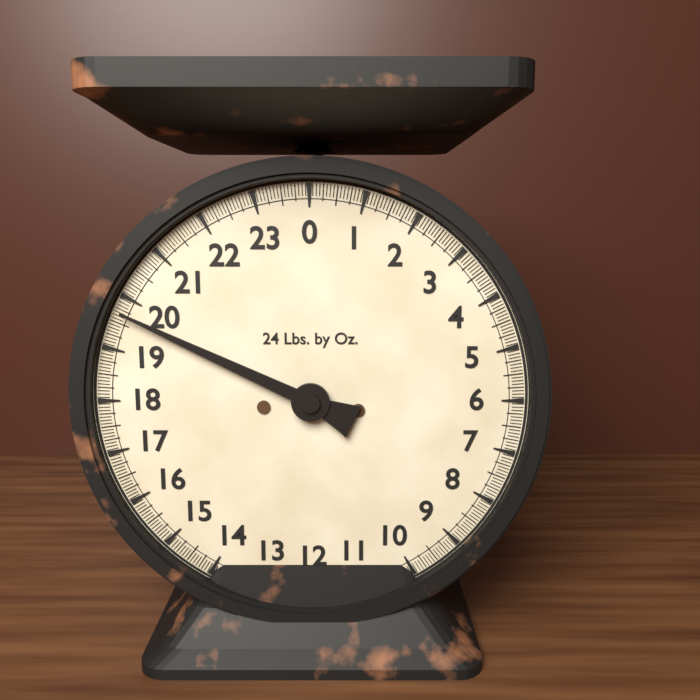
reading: 19.6875 lb
